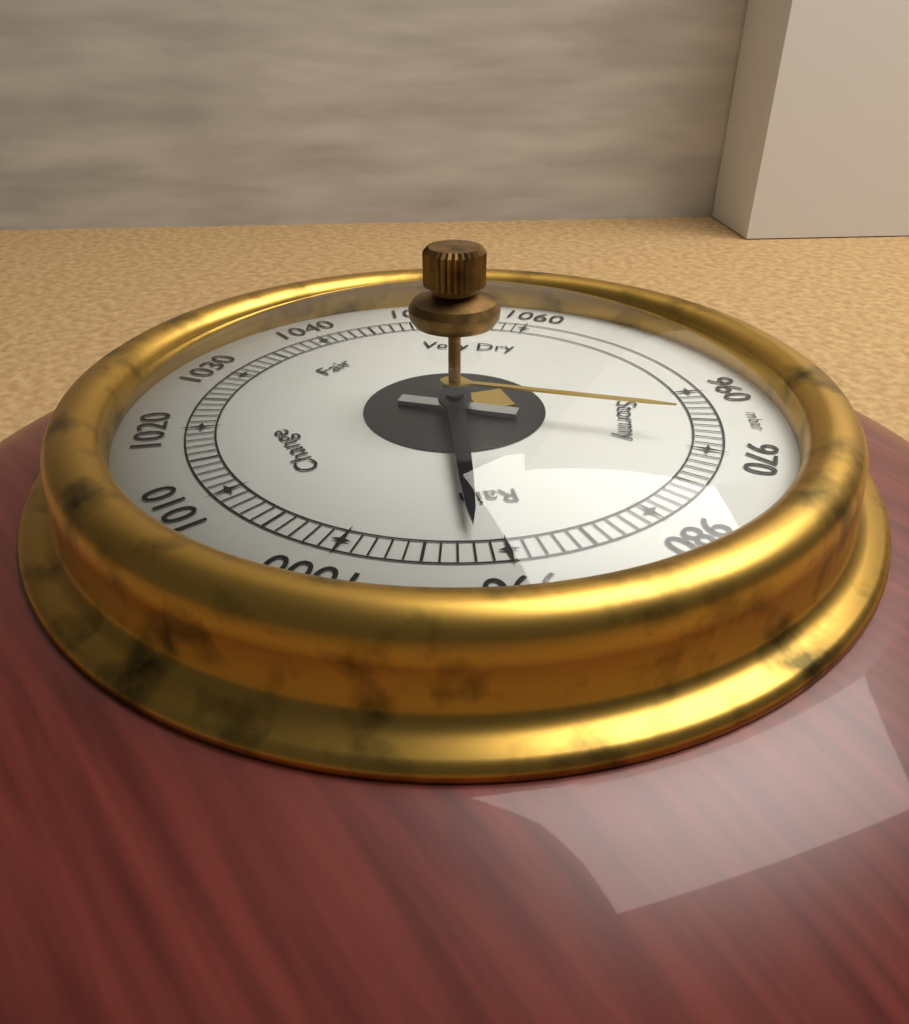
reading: 992 mbar
